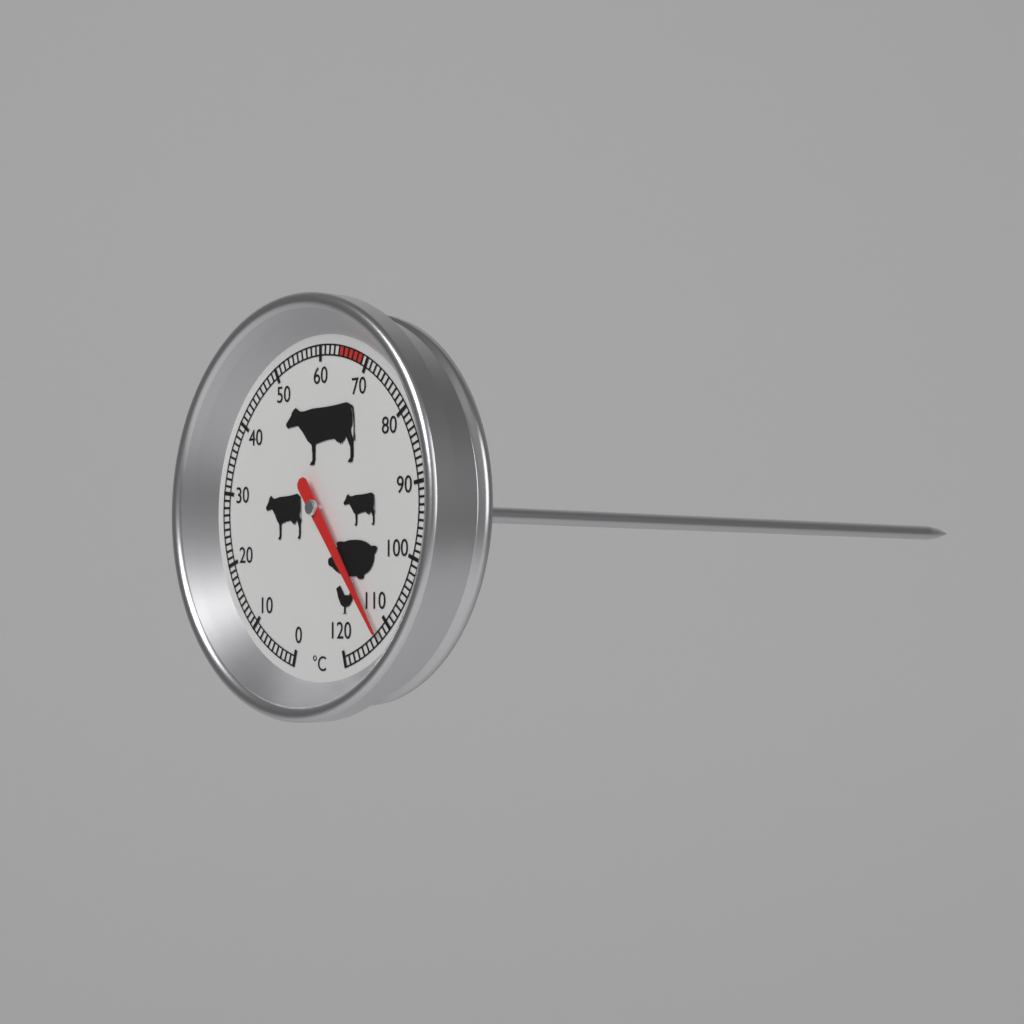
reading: 112 °C
